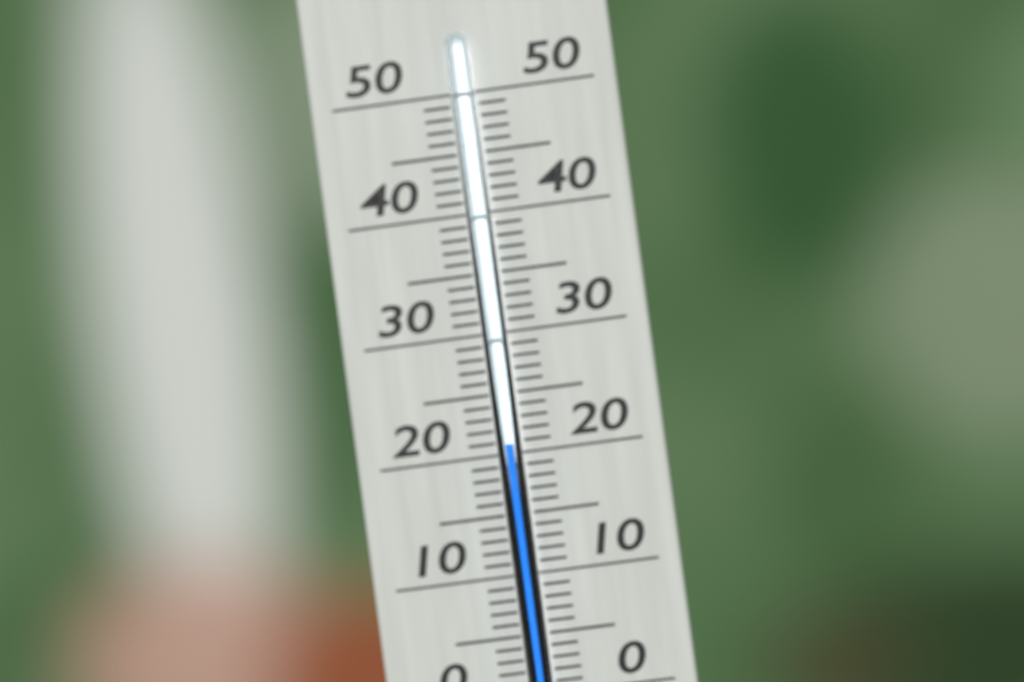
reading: 21 °C
